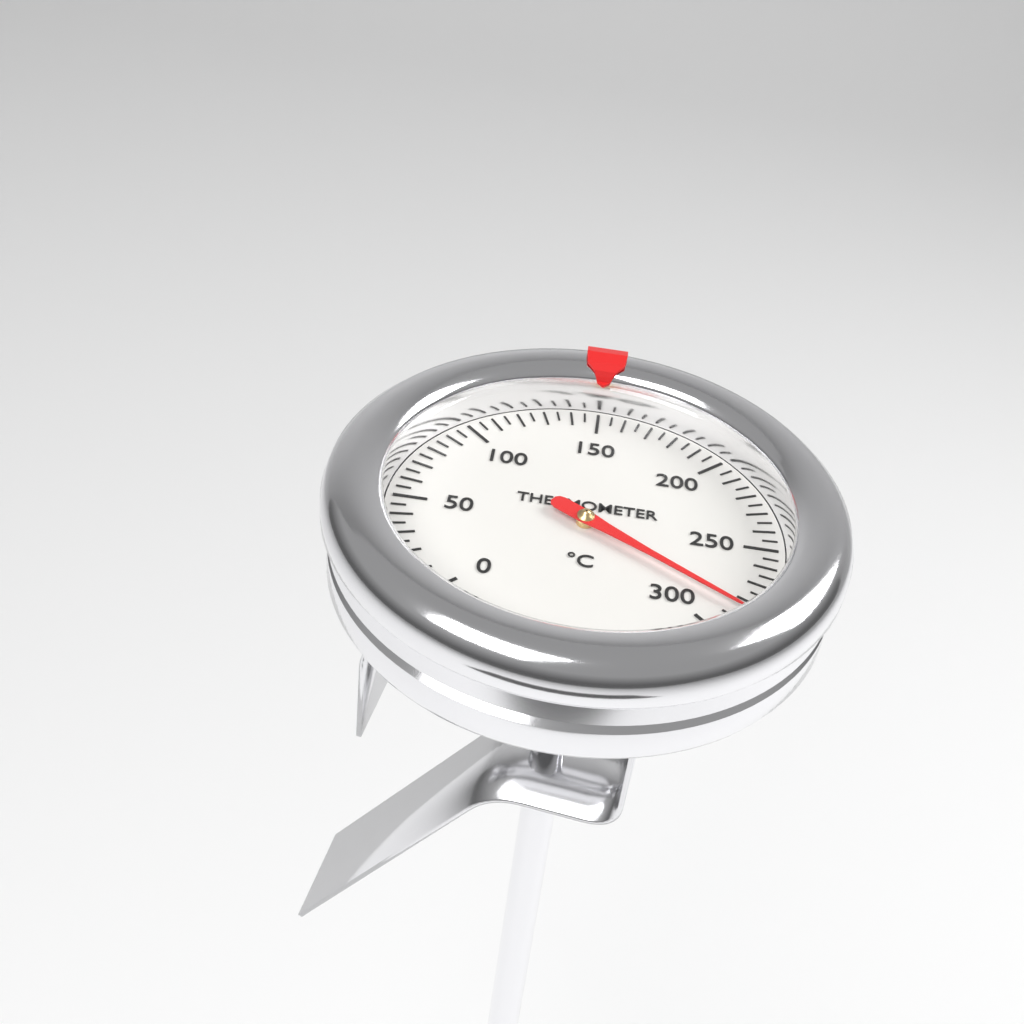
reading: 285 °C
